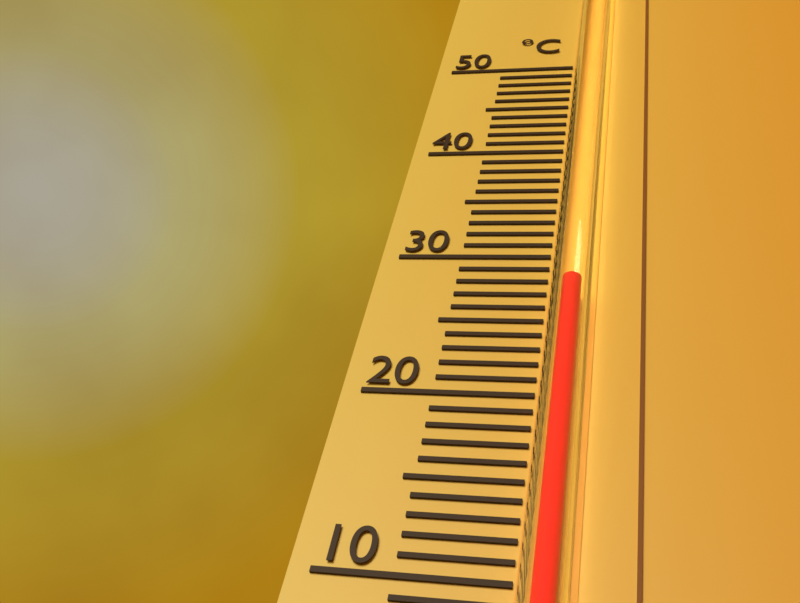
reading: 27 °C
